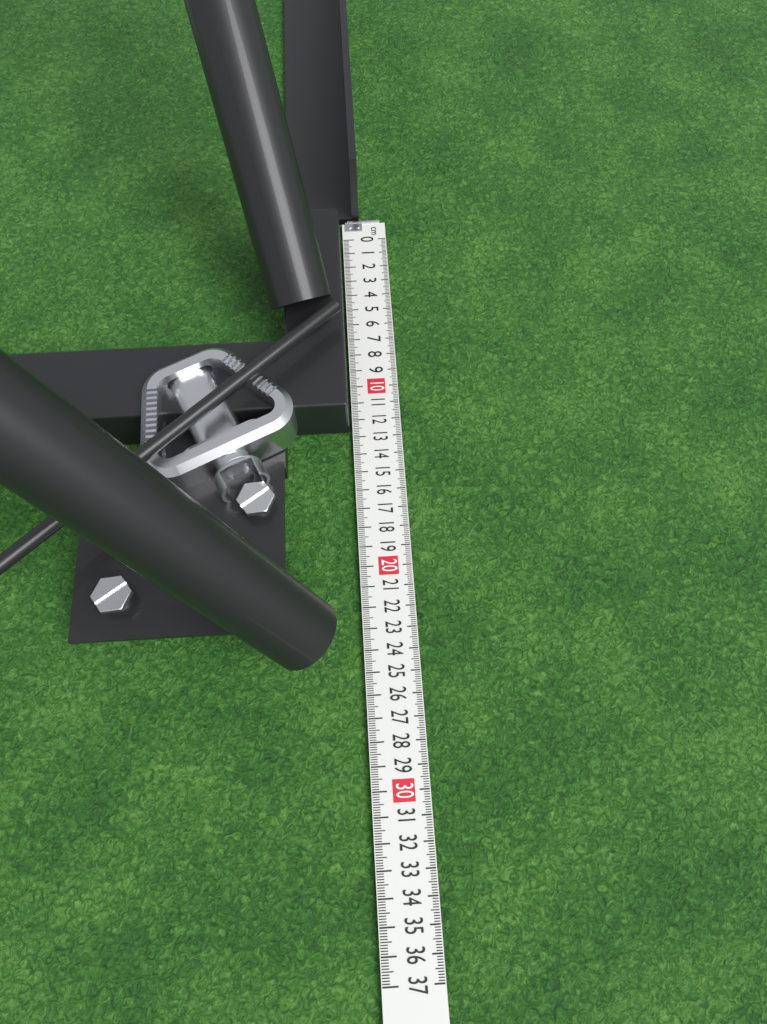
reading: 12.6 cm
